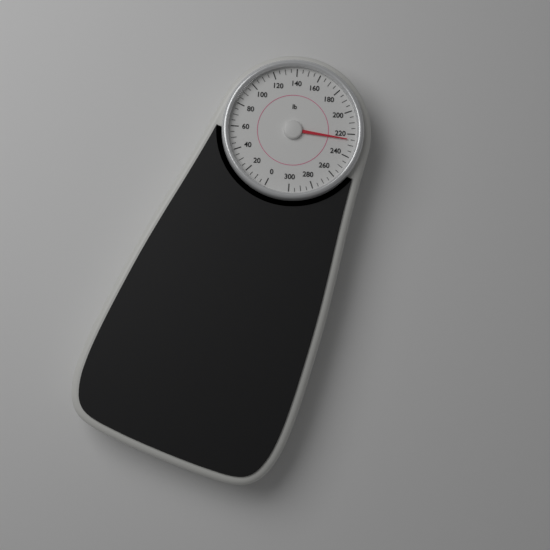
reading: 225 lb
